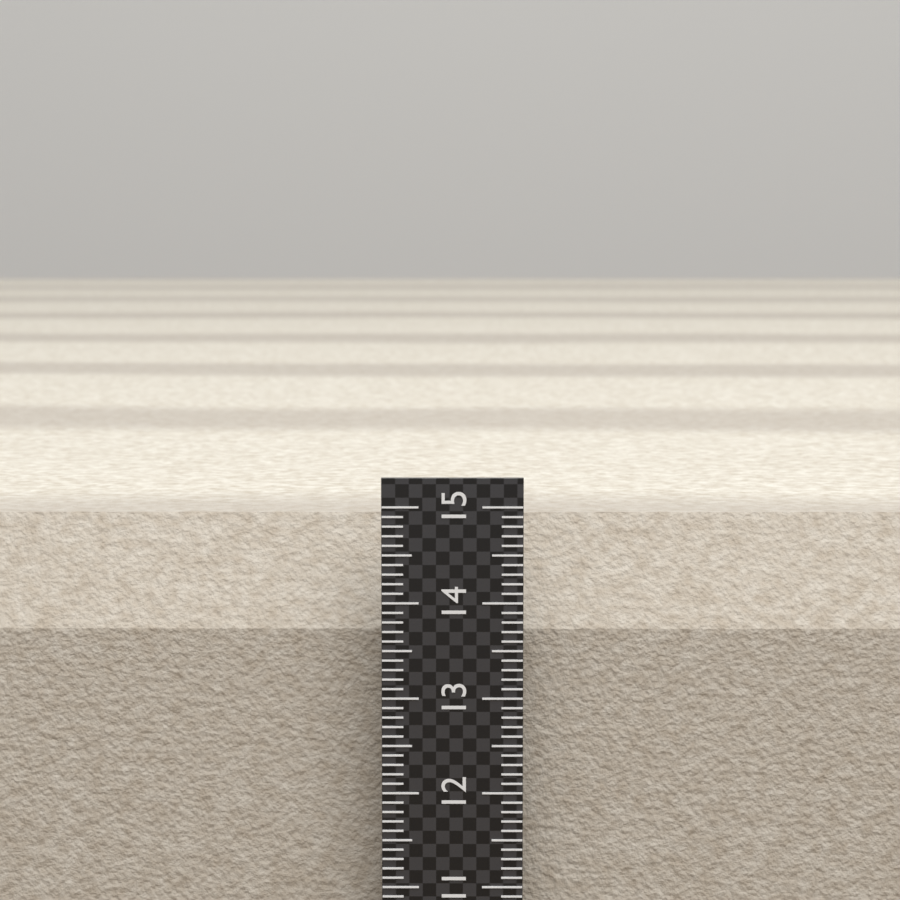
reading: 14.8 (no unit)
